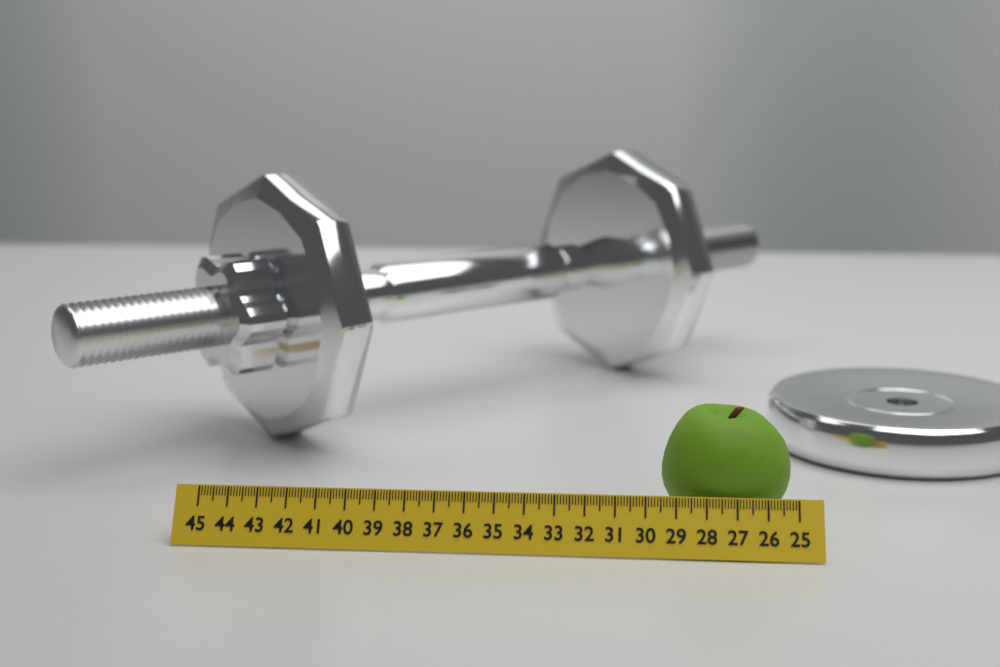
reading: 29.4 (no unit)
